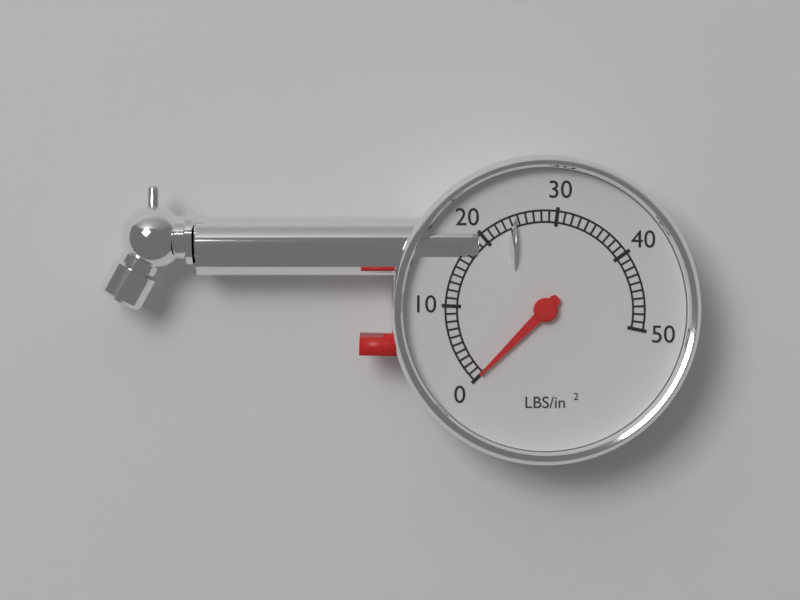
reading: 0 psi
